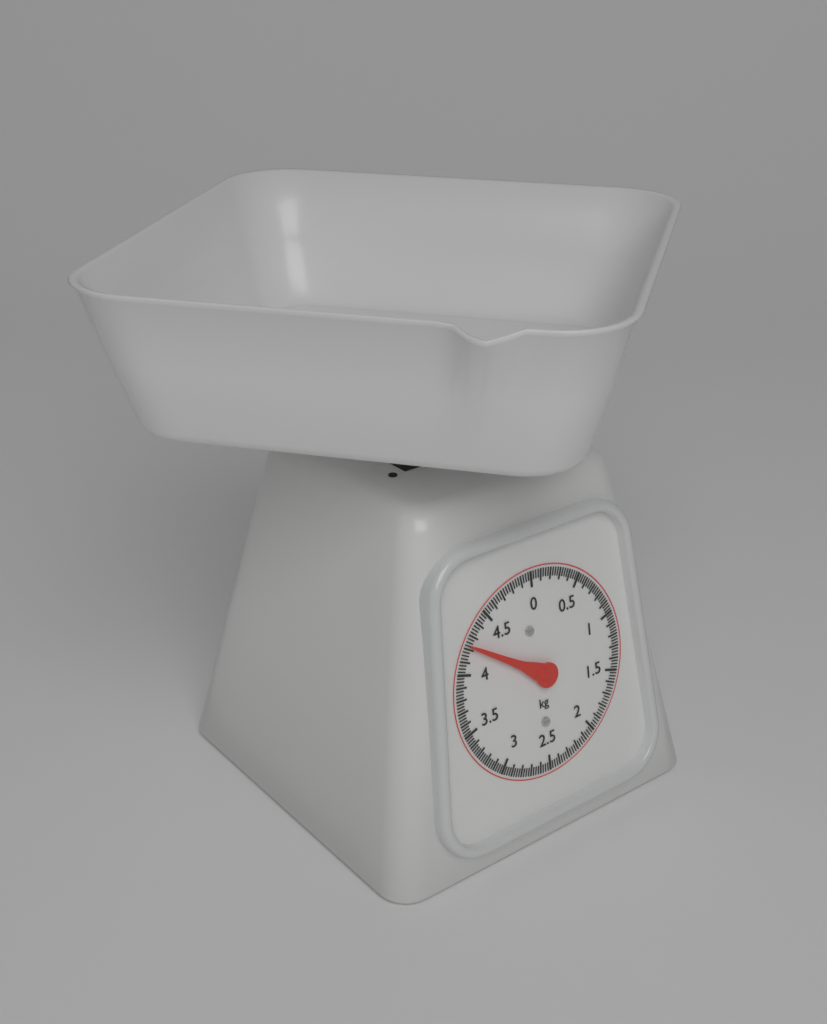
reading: 4.225 kg
